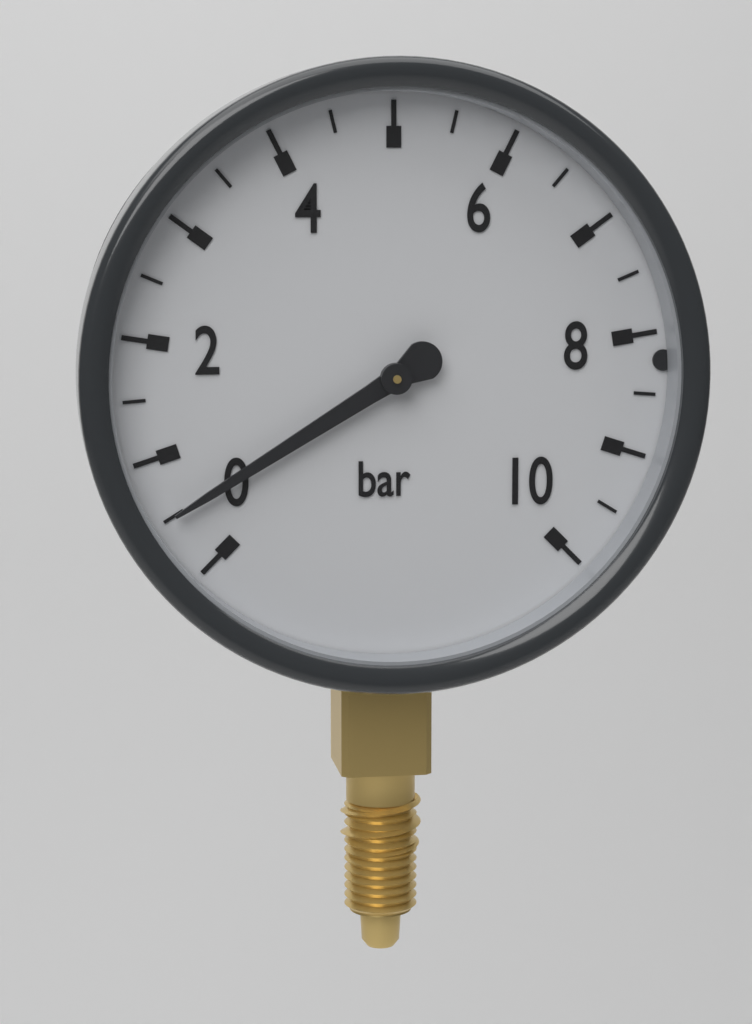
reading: 0.5 bar
